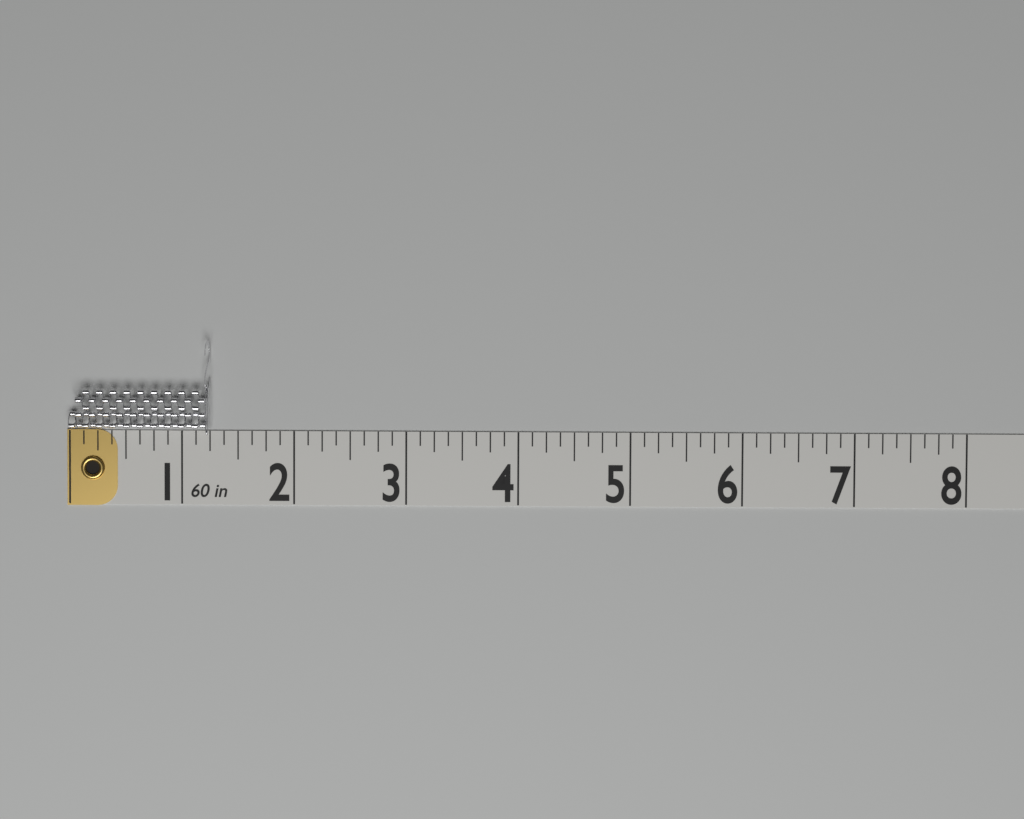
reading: 1.250 in
